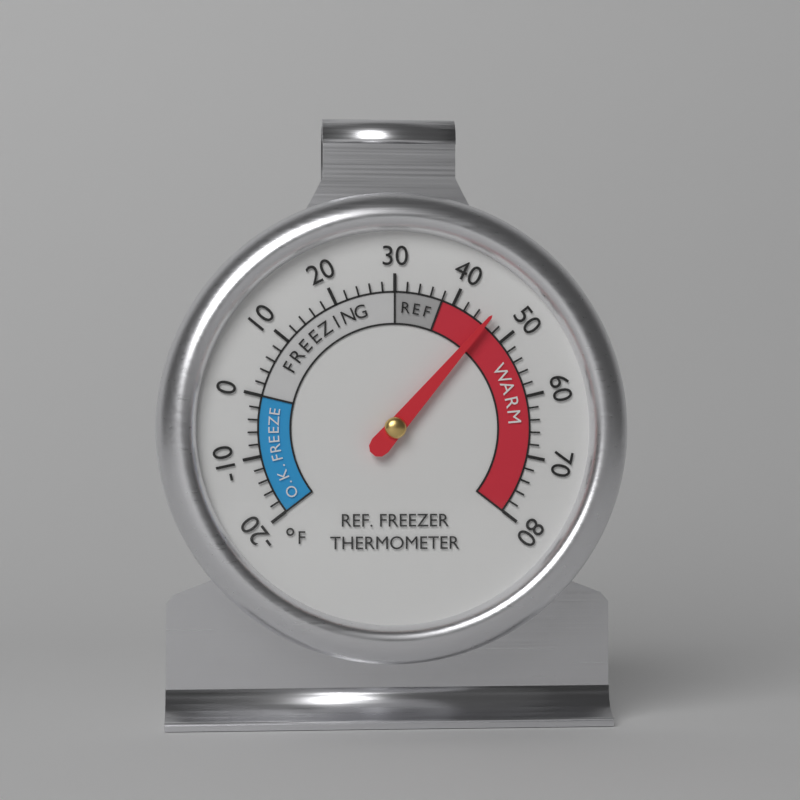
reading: 46 °F
